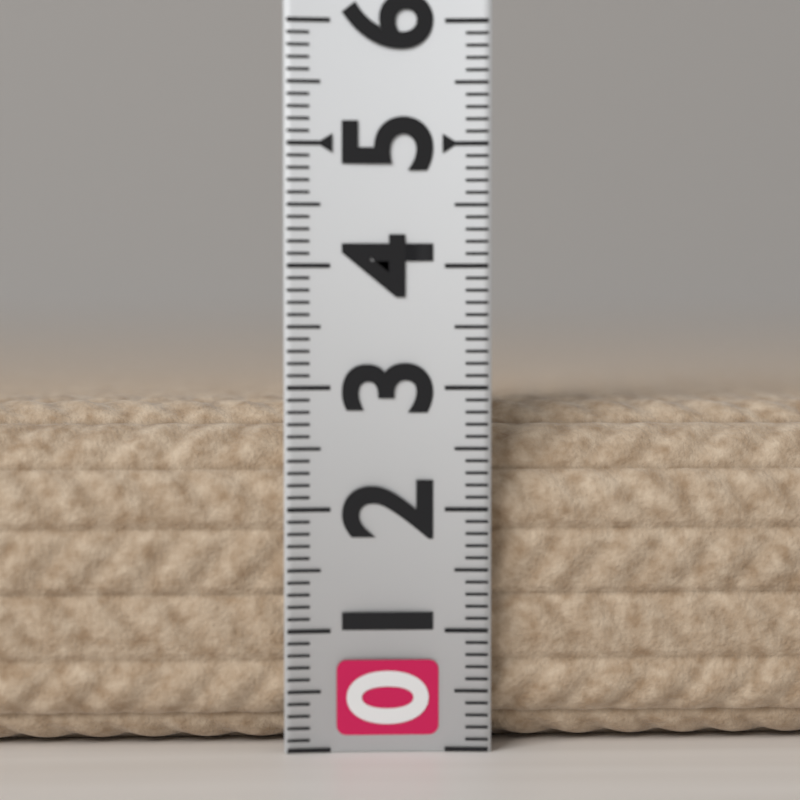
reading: 2.9 (no unit)
